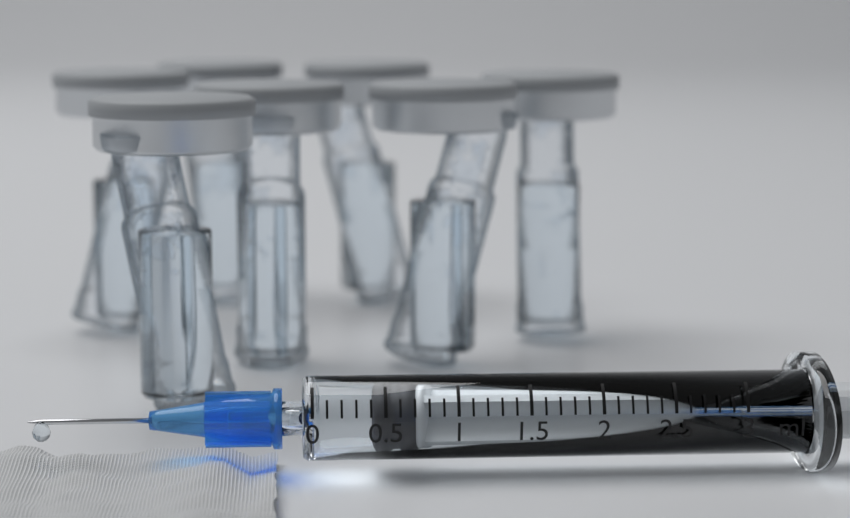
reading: 0.4 ml
